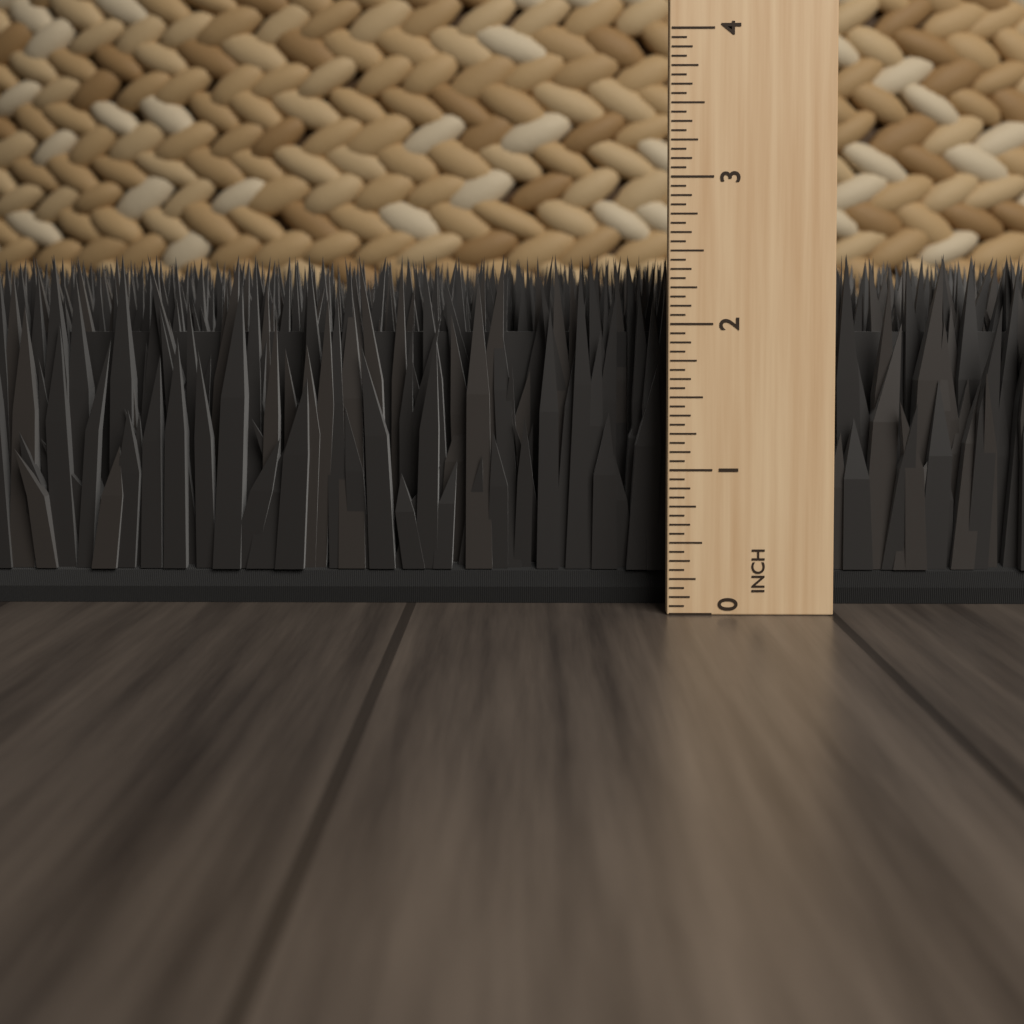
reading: 2.5000 in
